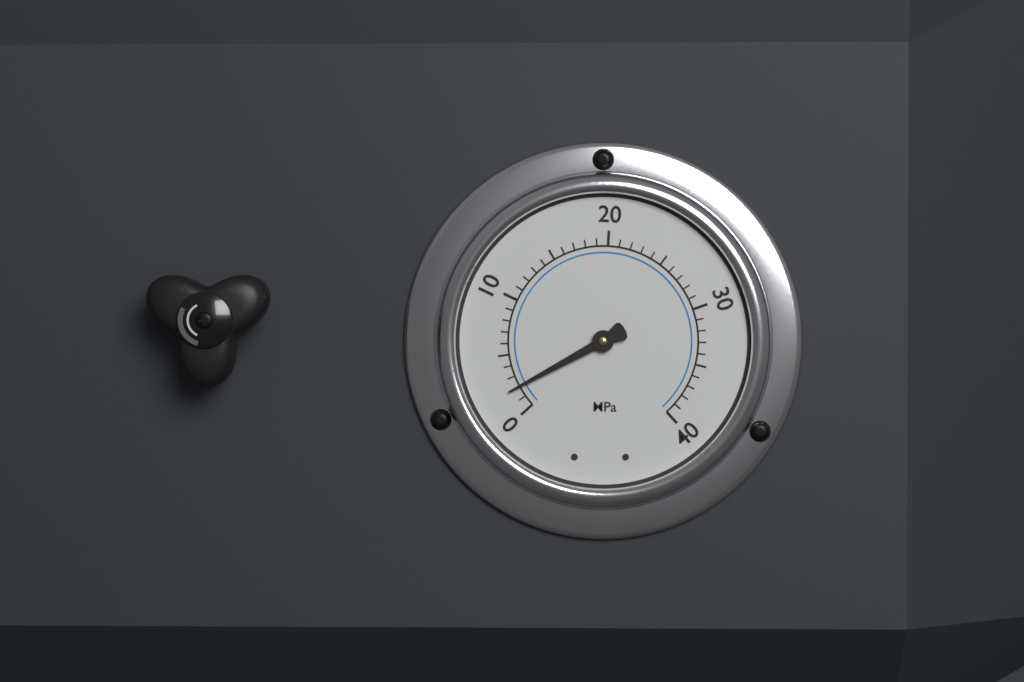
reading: 2 MPa
